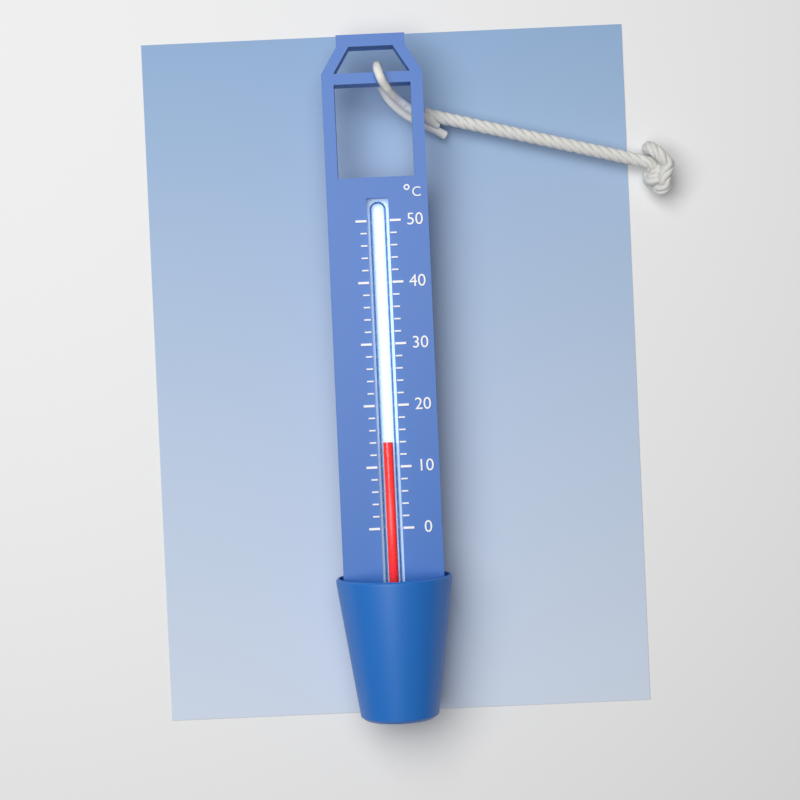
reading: 14 °C
